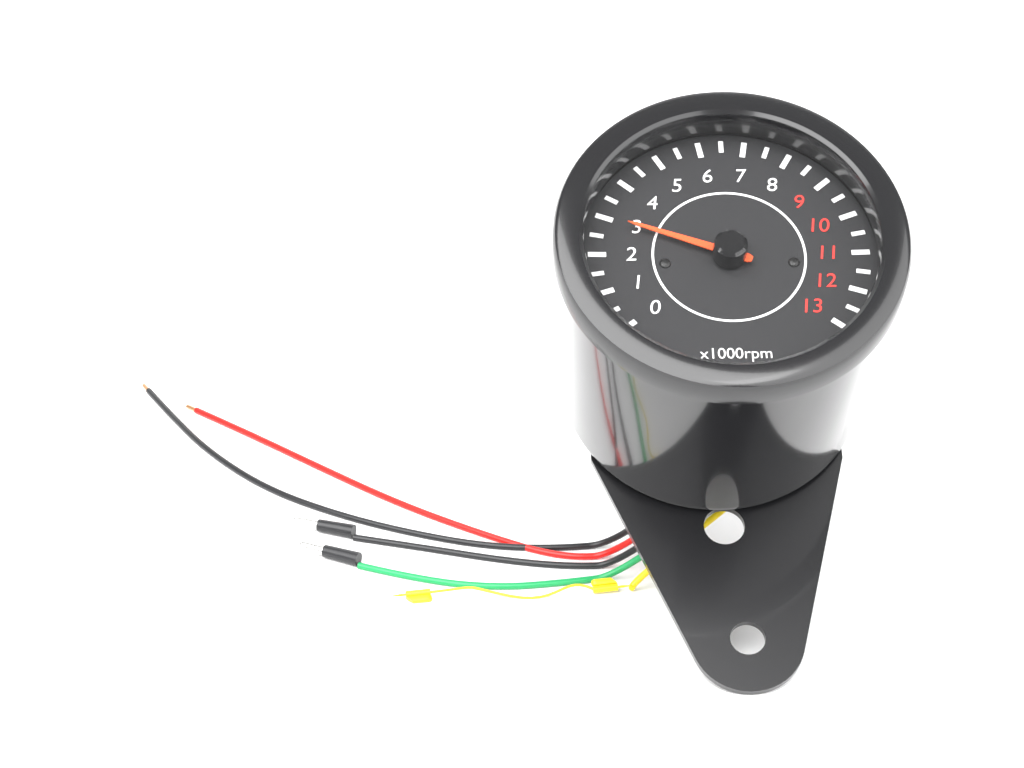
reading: 3.0 x1000rpm
